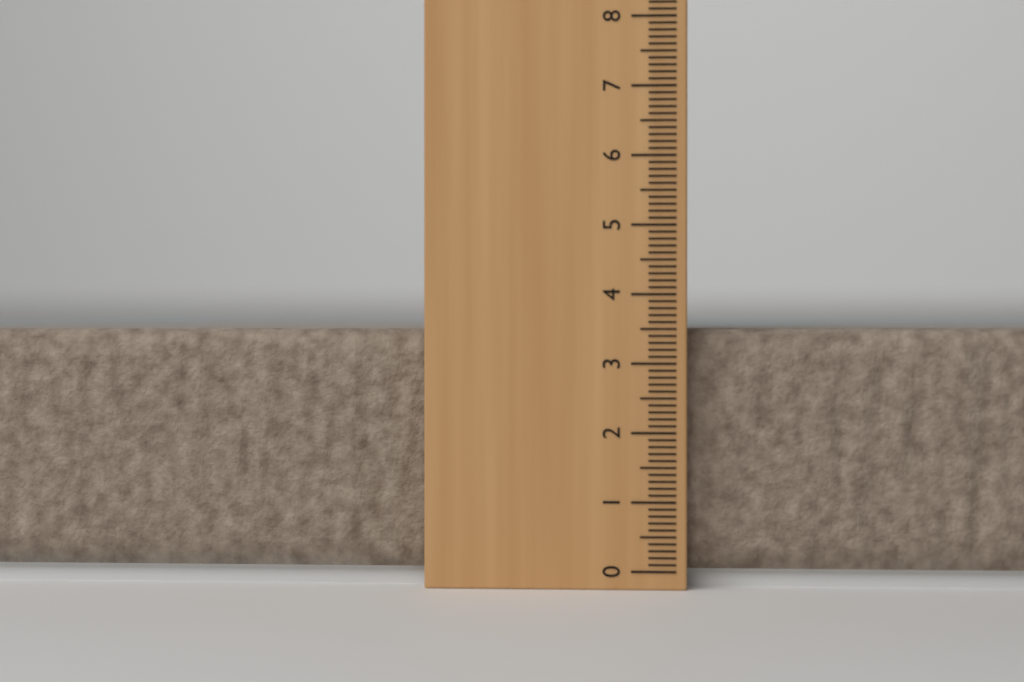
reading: 3.5 cm
